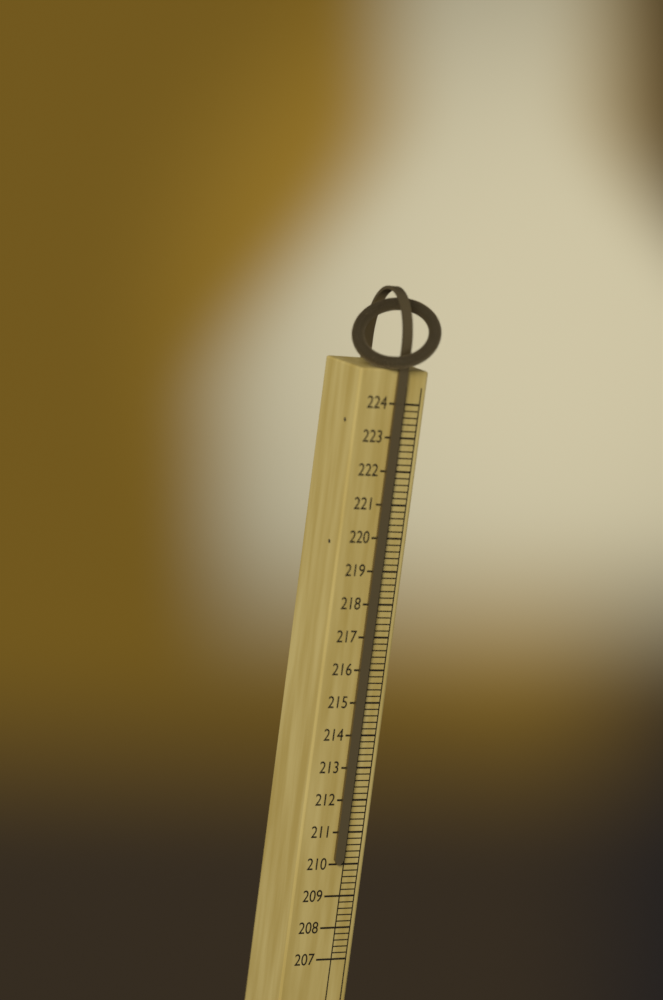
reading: 210.0 (no unit)
